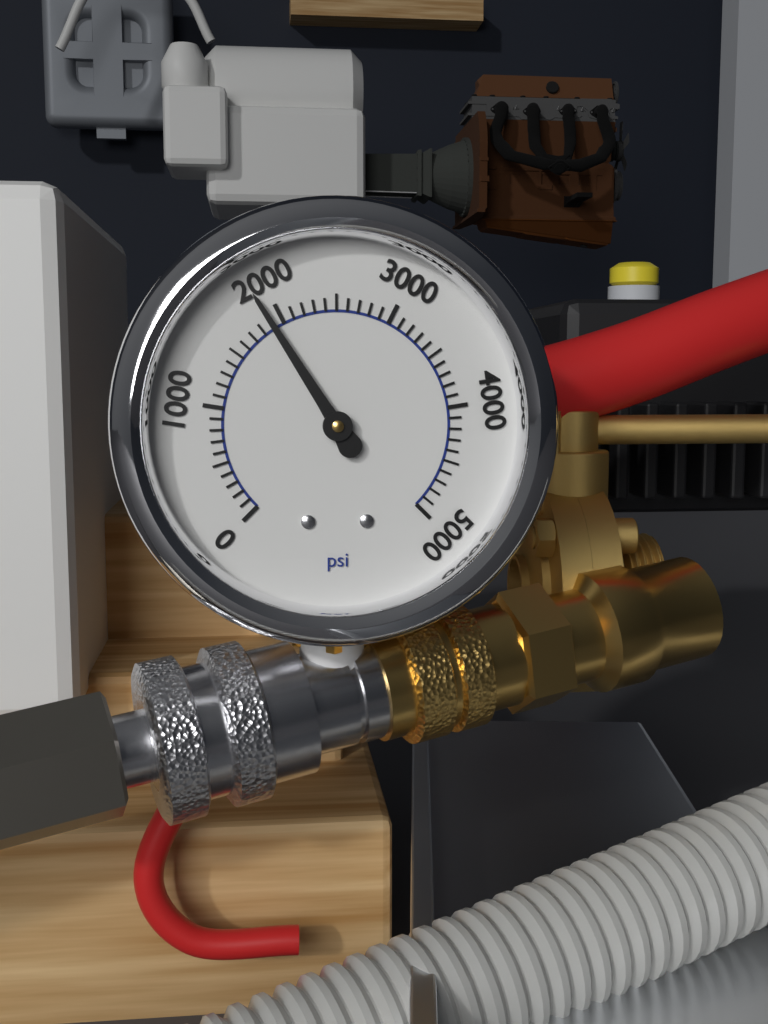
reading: 1900 psi
